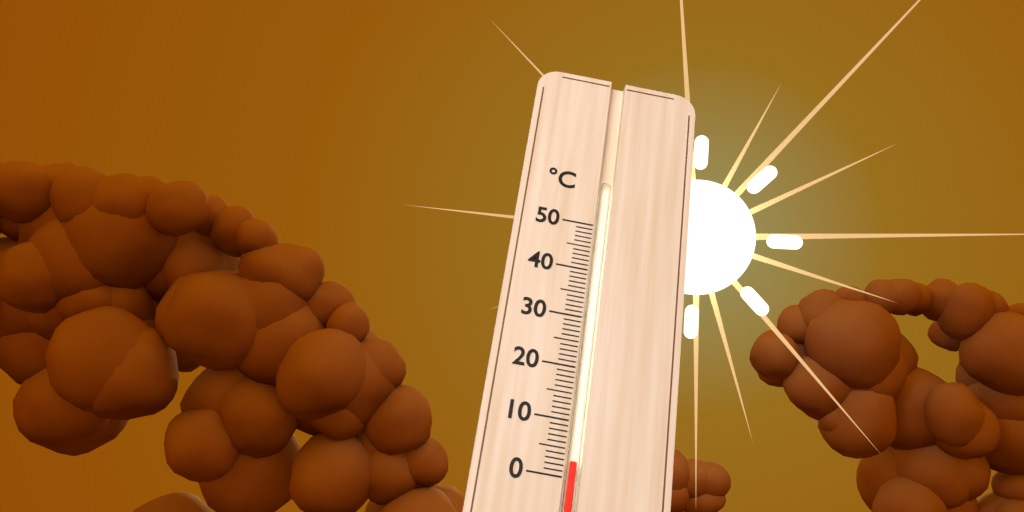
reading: 3 °C
